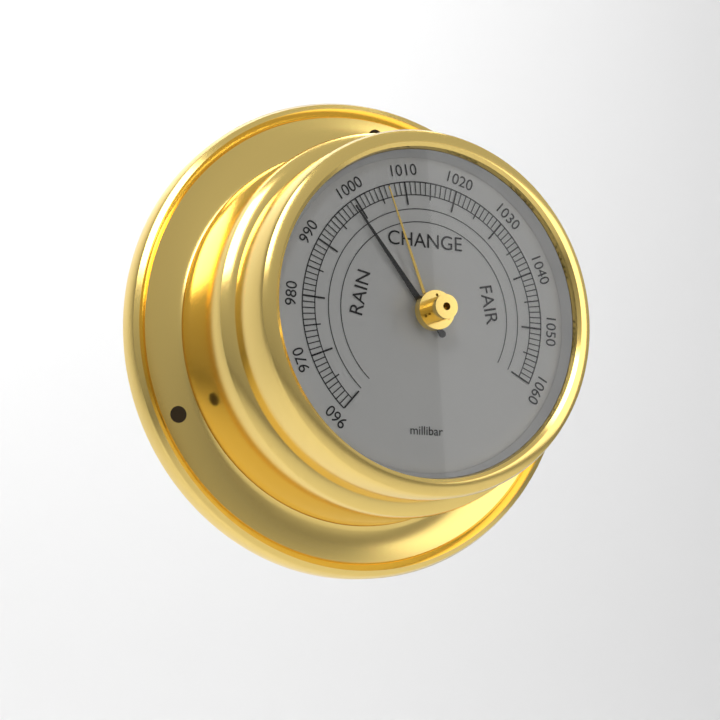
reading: 999 millibar
